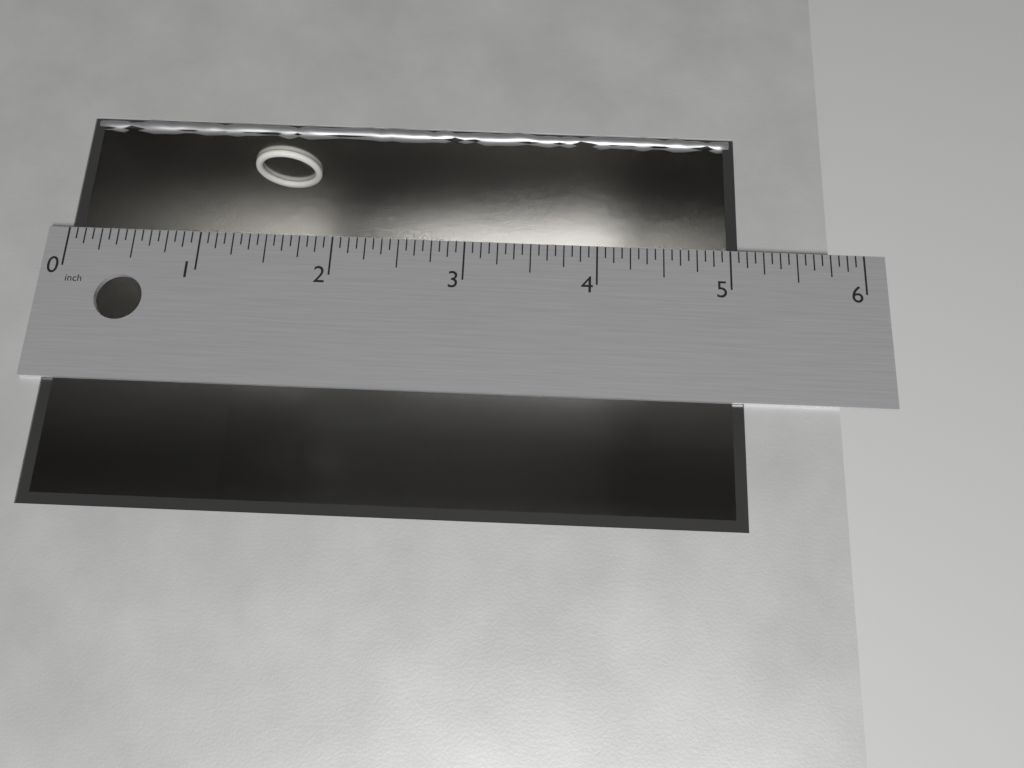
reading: 5.0625 in
